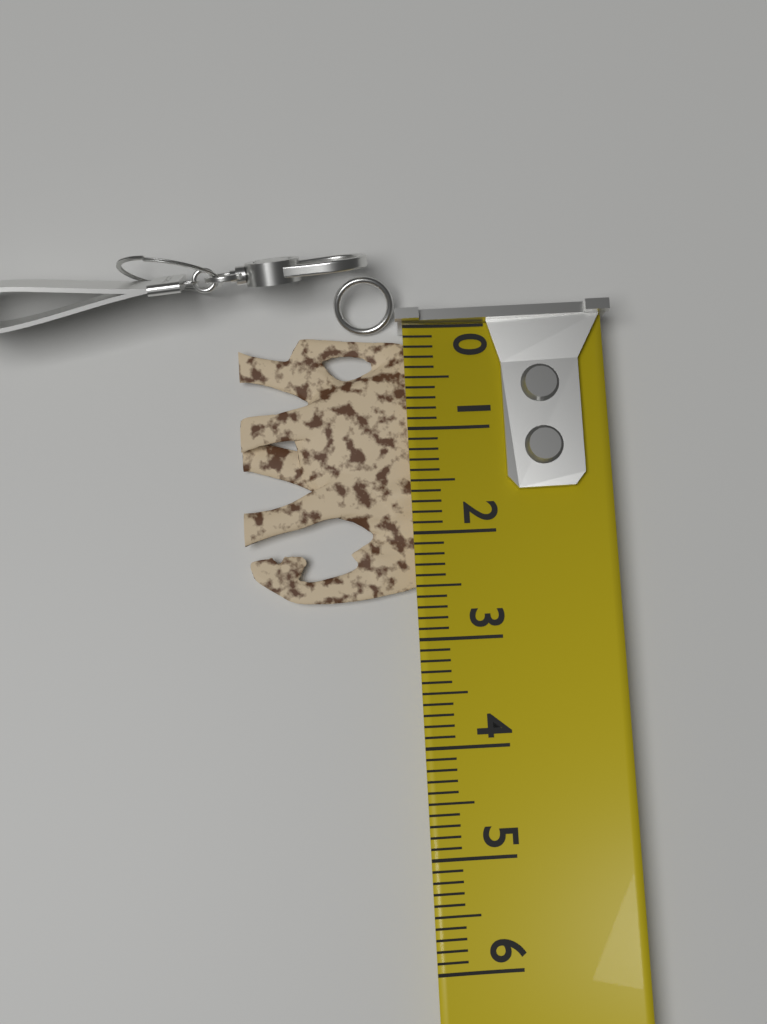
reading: 2.6 (no unit)
